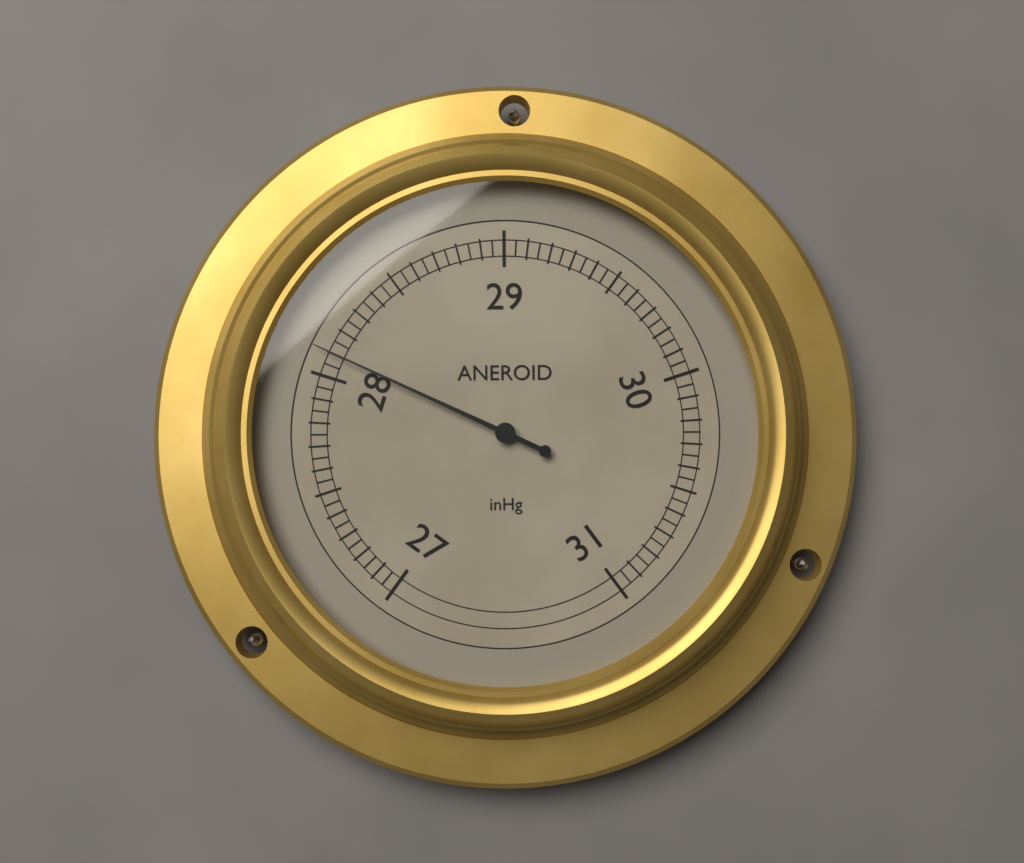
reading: 28.10 inHg
